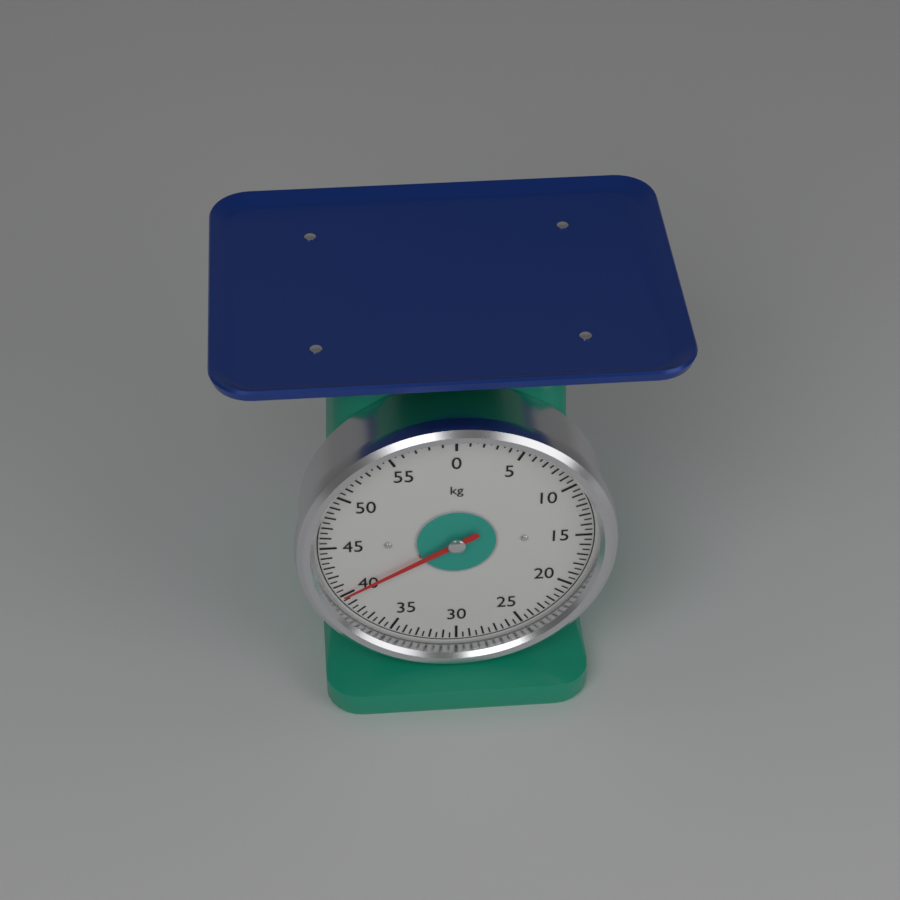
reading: 40.0 kg
